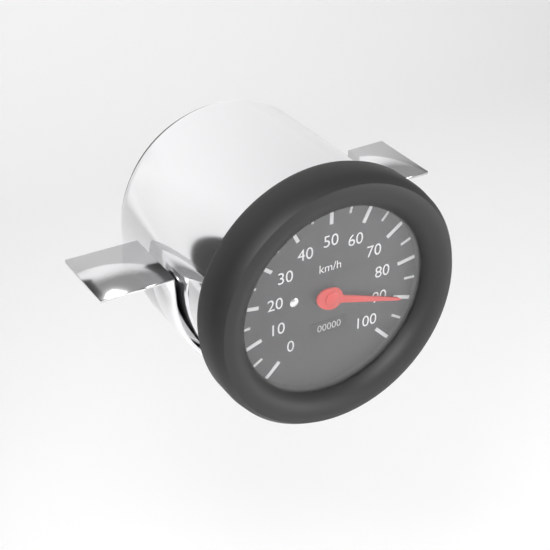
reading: 90 km/h
